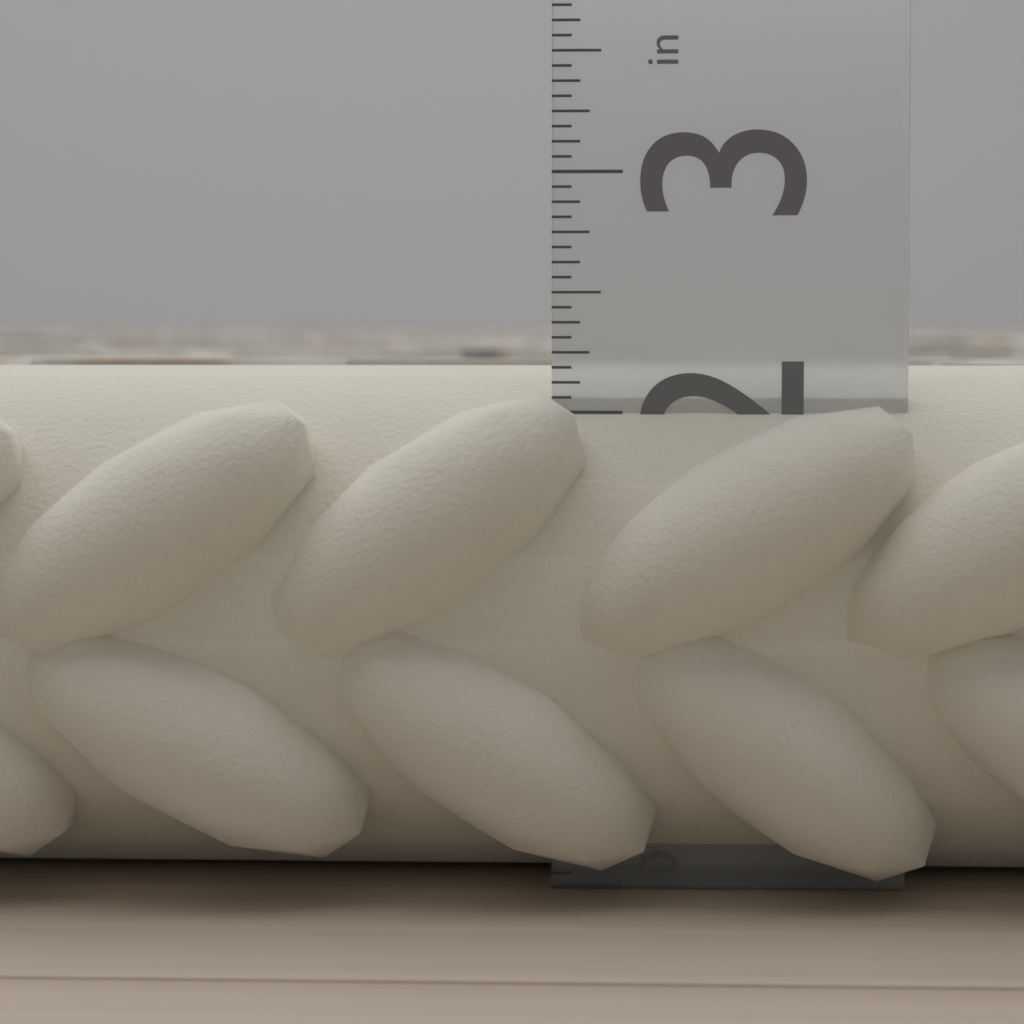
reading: 2.1875 in
